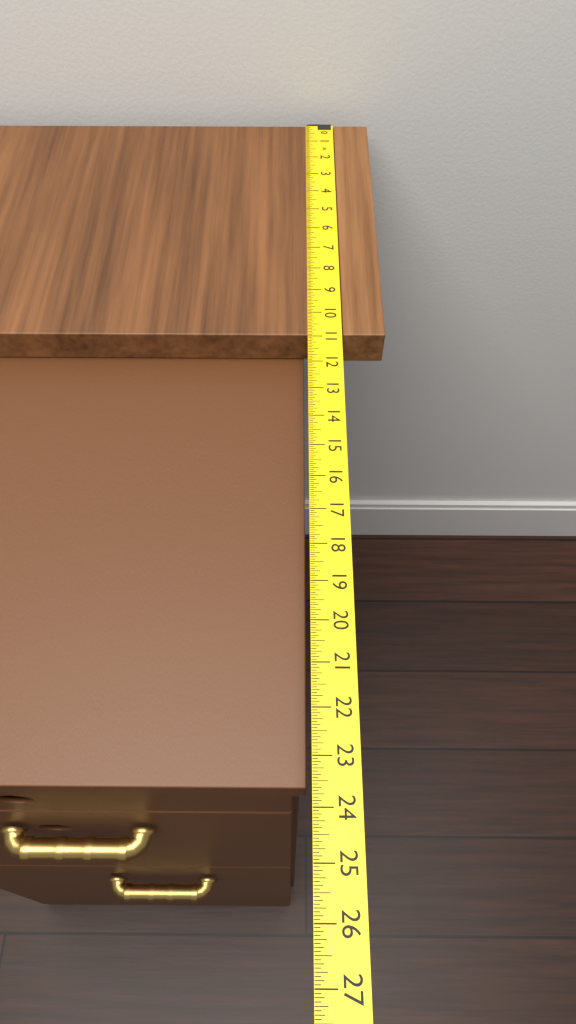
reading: 10.9375 in
